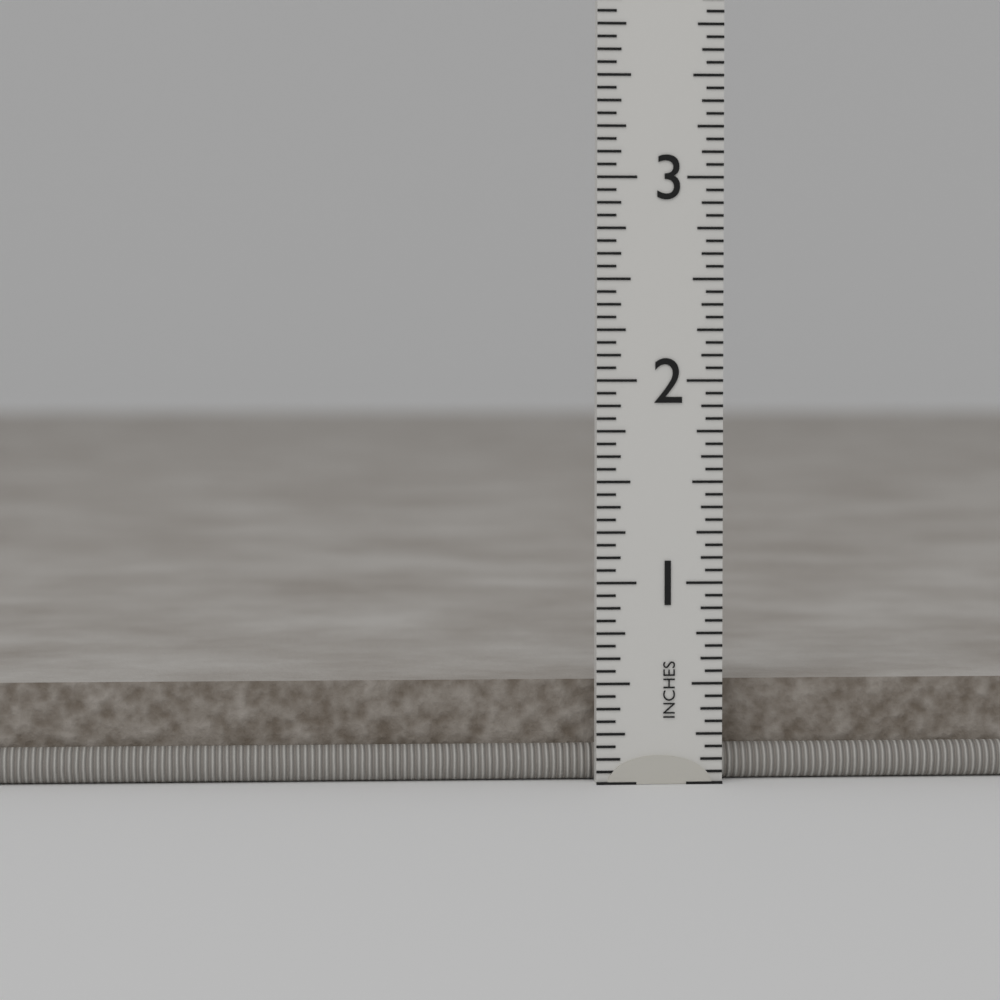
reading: 0.5000 in
